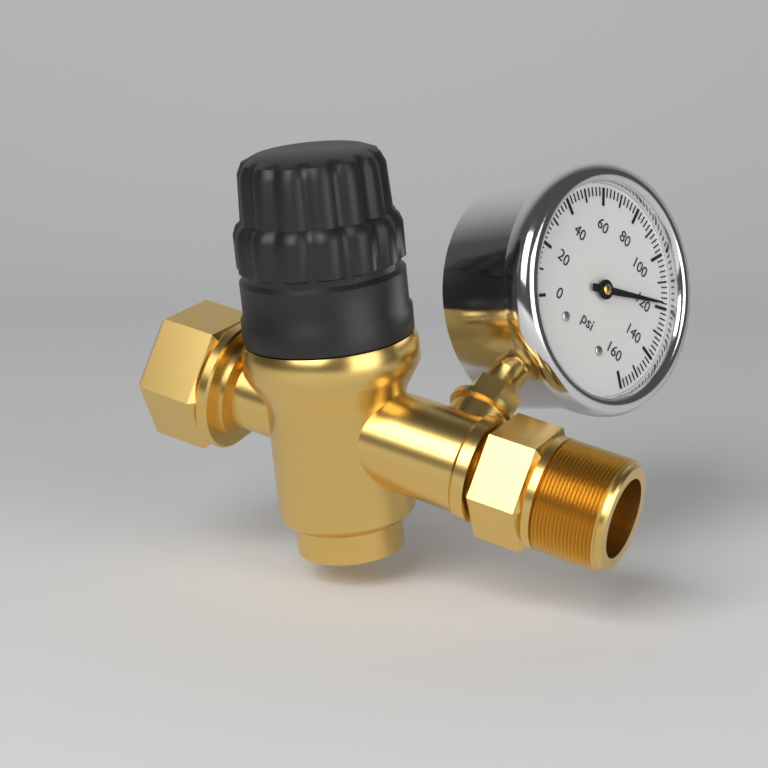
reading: 118 psi
